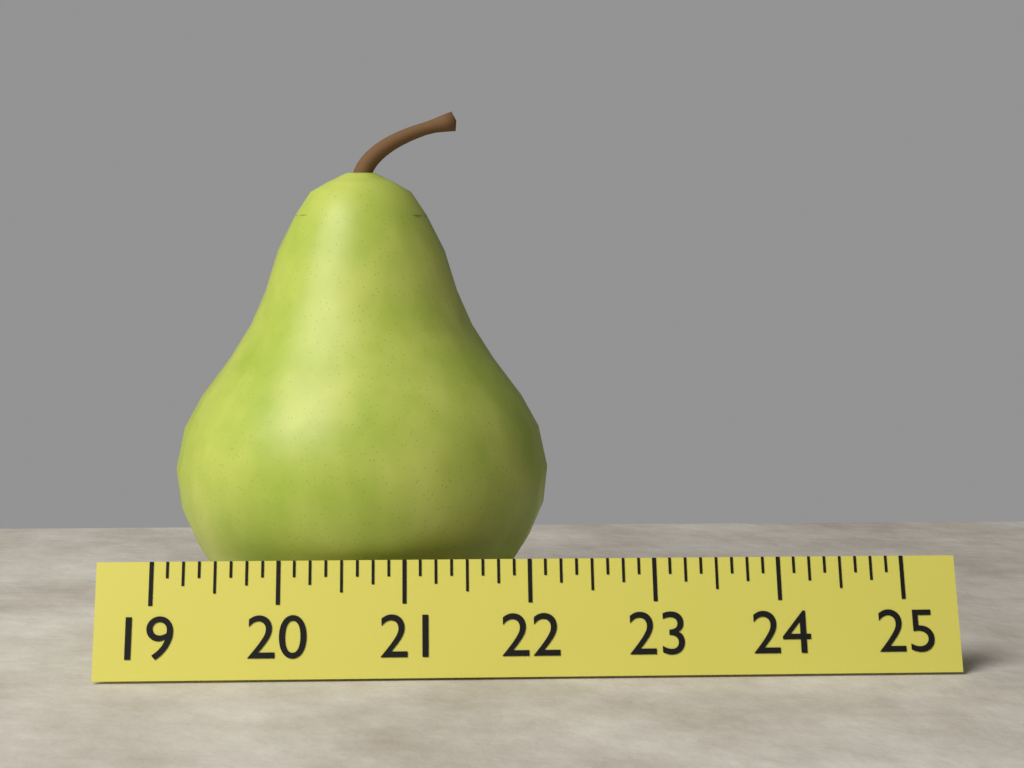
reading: 22.250 (no unit)
